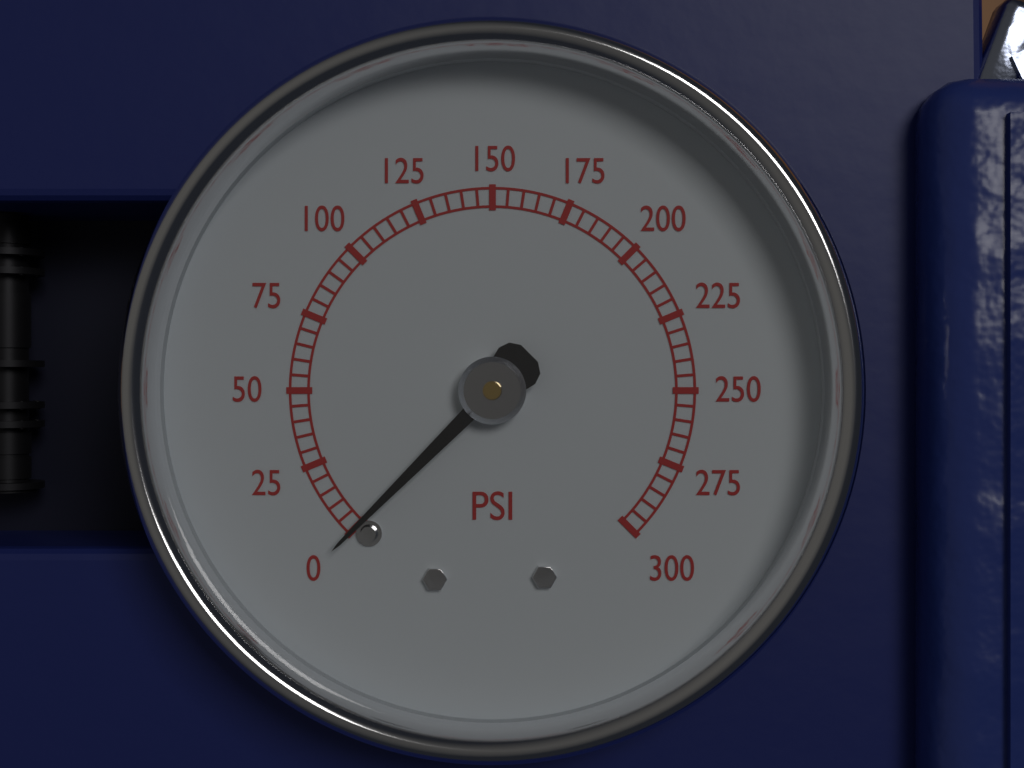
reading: 0 psi
